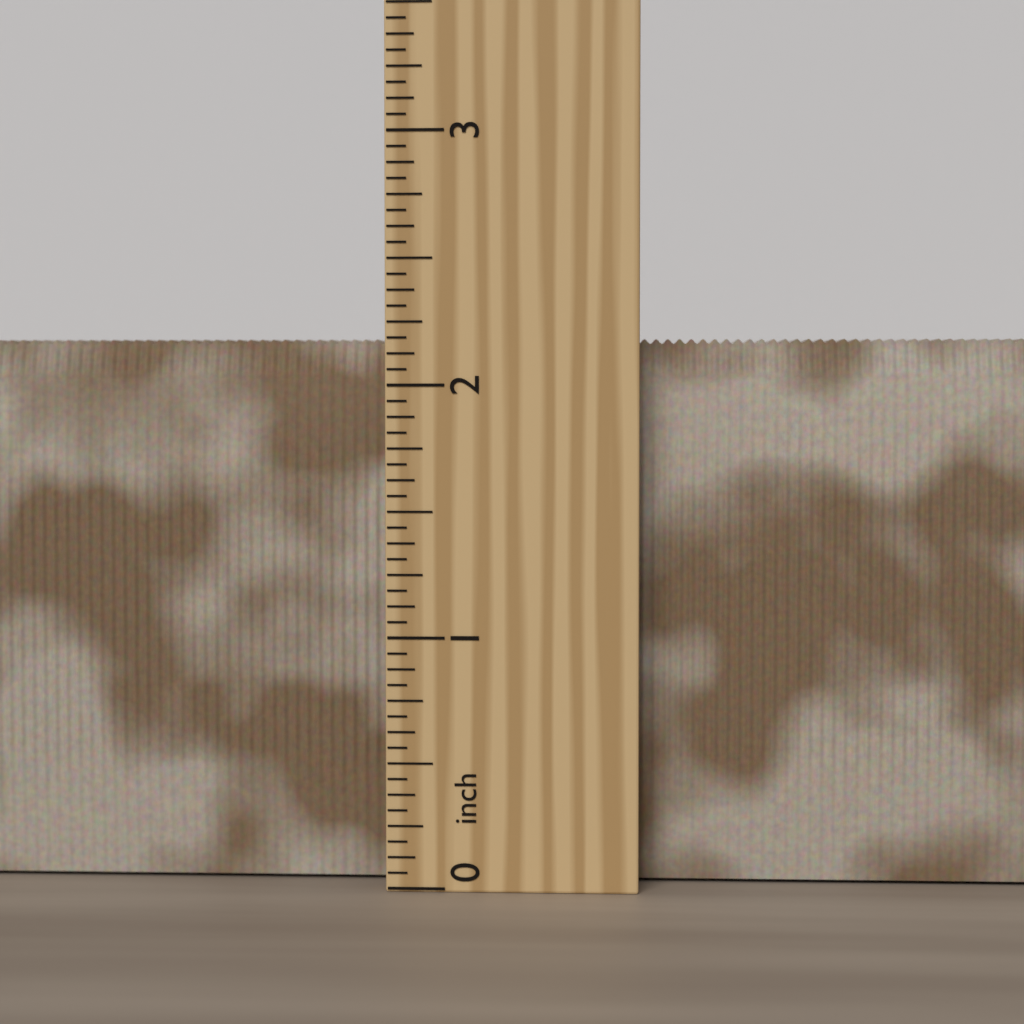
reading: 2.1875 inch
